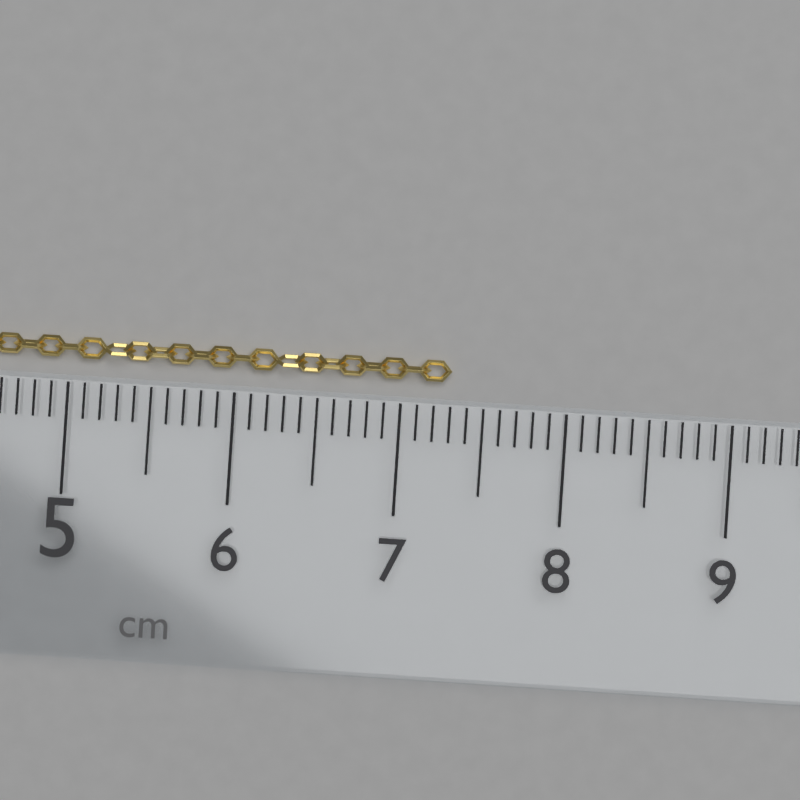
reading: 7.3 cm
